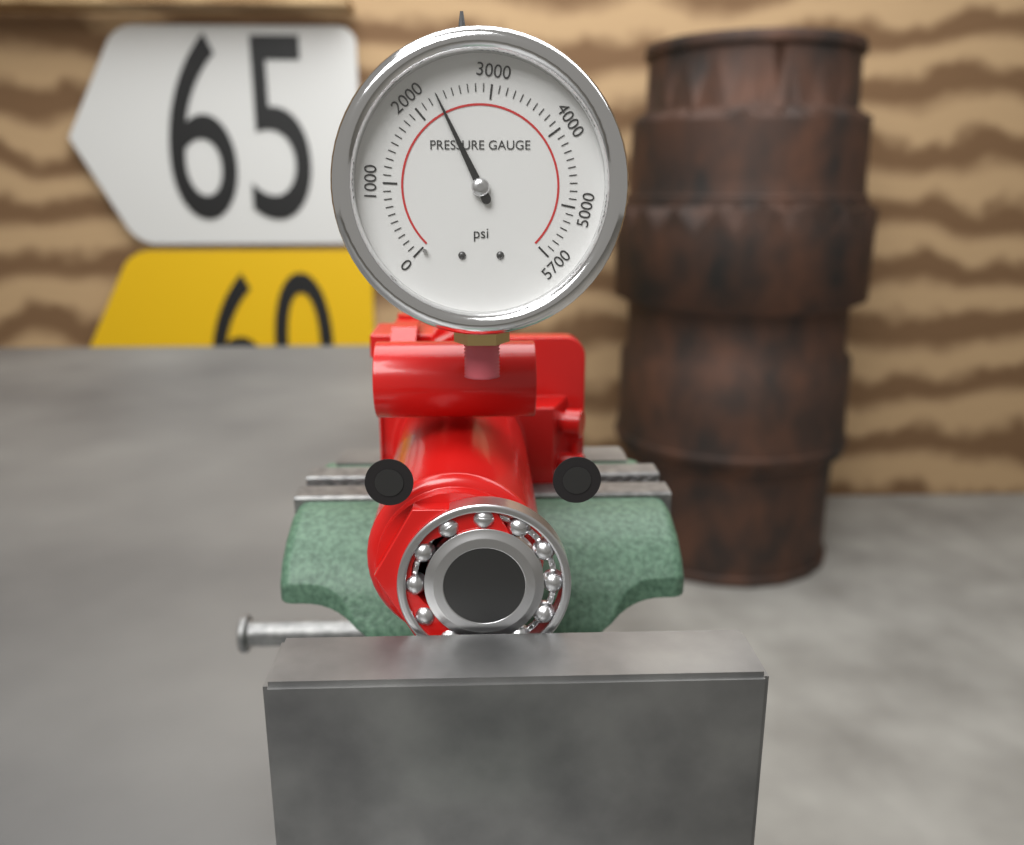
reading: 2300 psi
